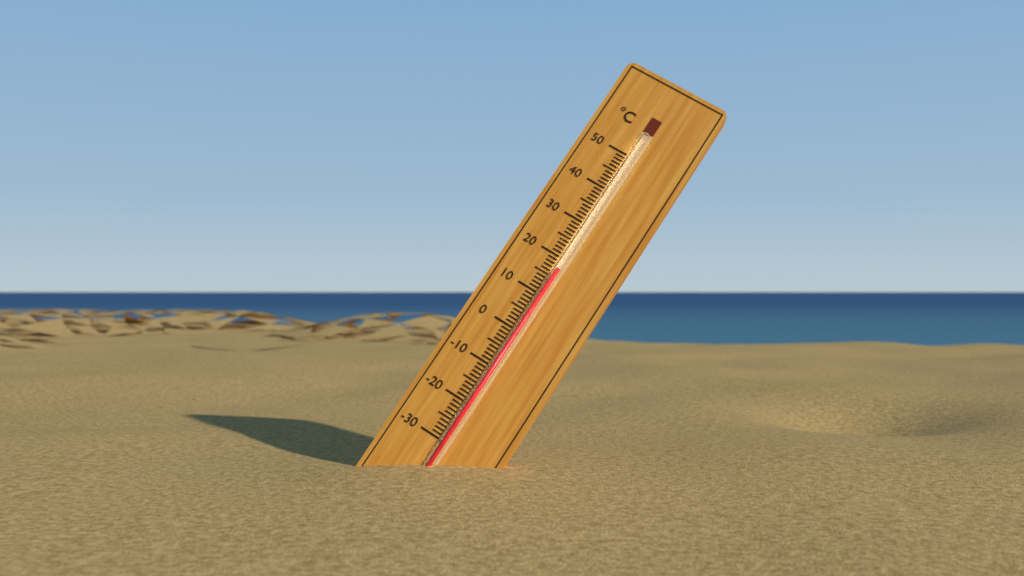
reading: 17 °C
